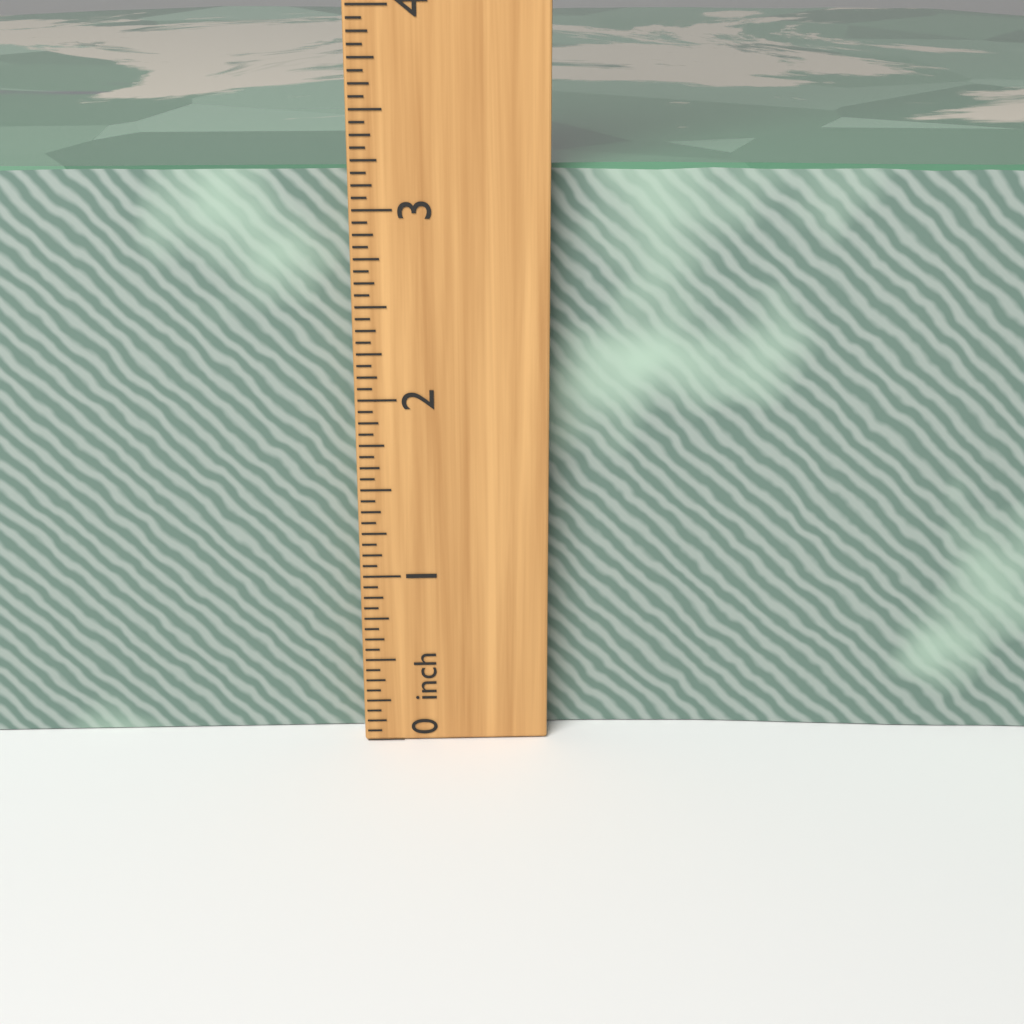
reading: 3.1875 inch
